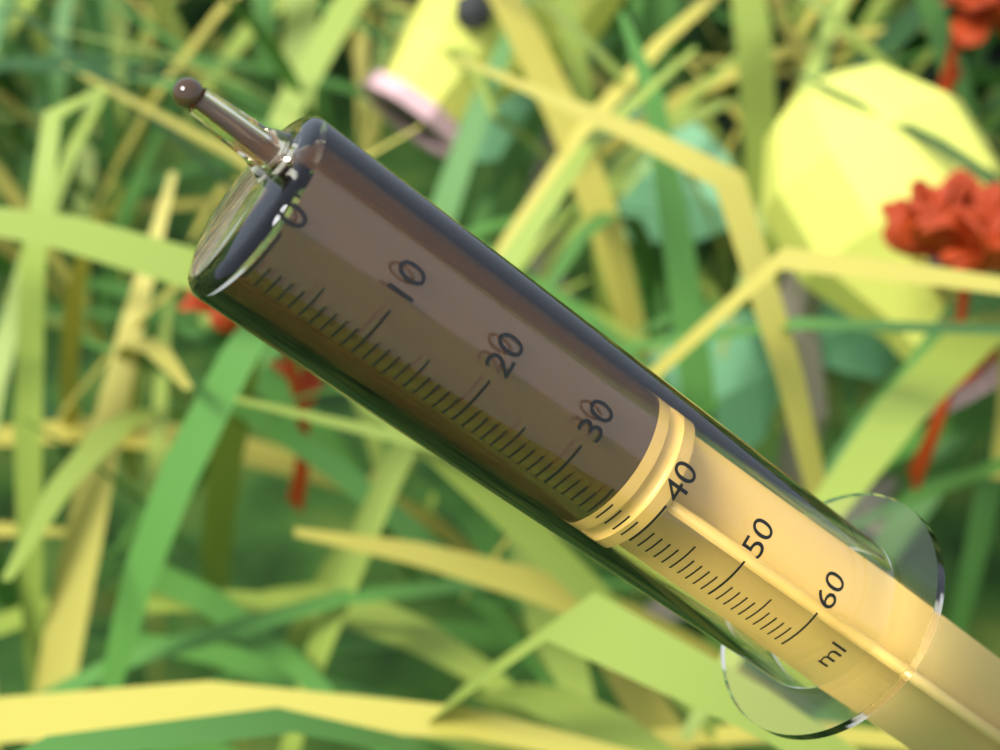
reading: 36 ml
